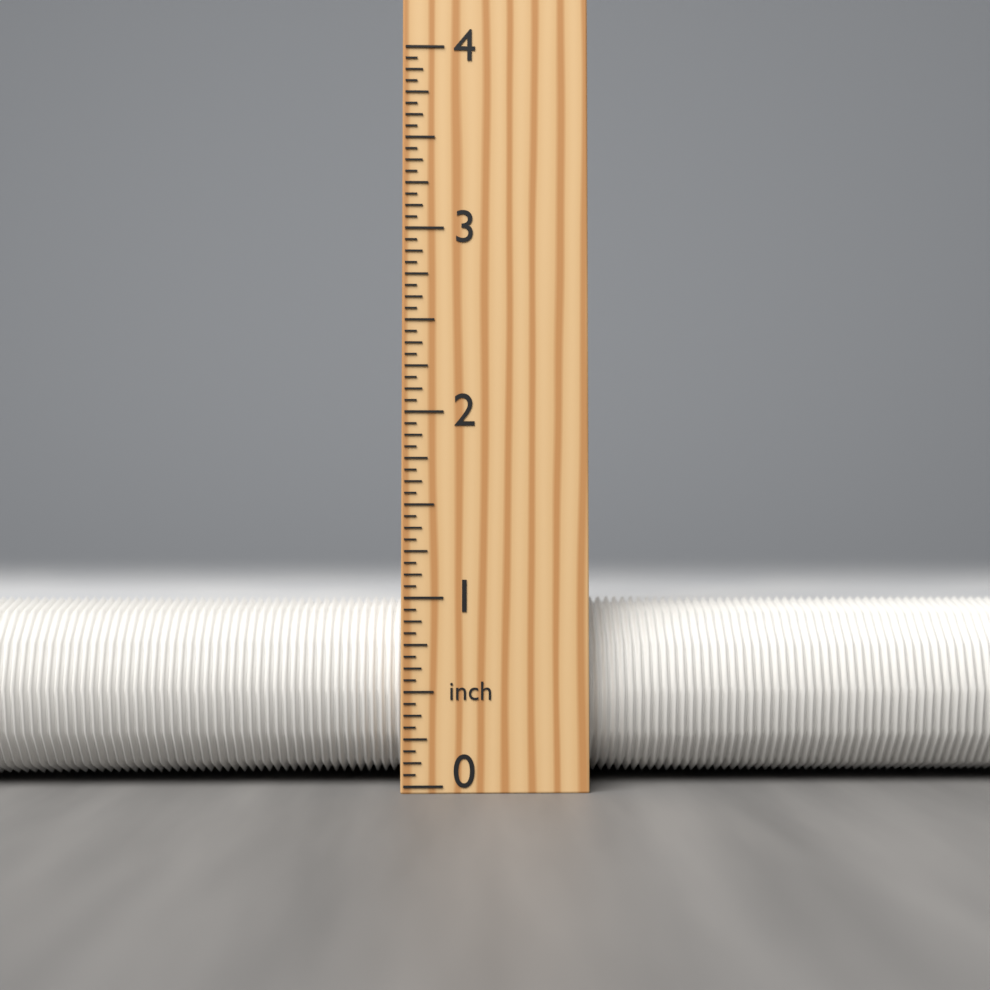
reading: 1.0000 inch
